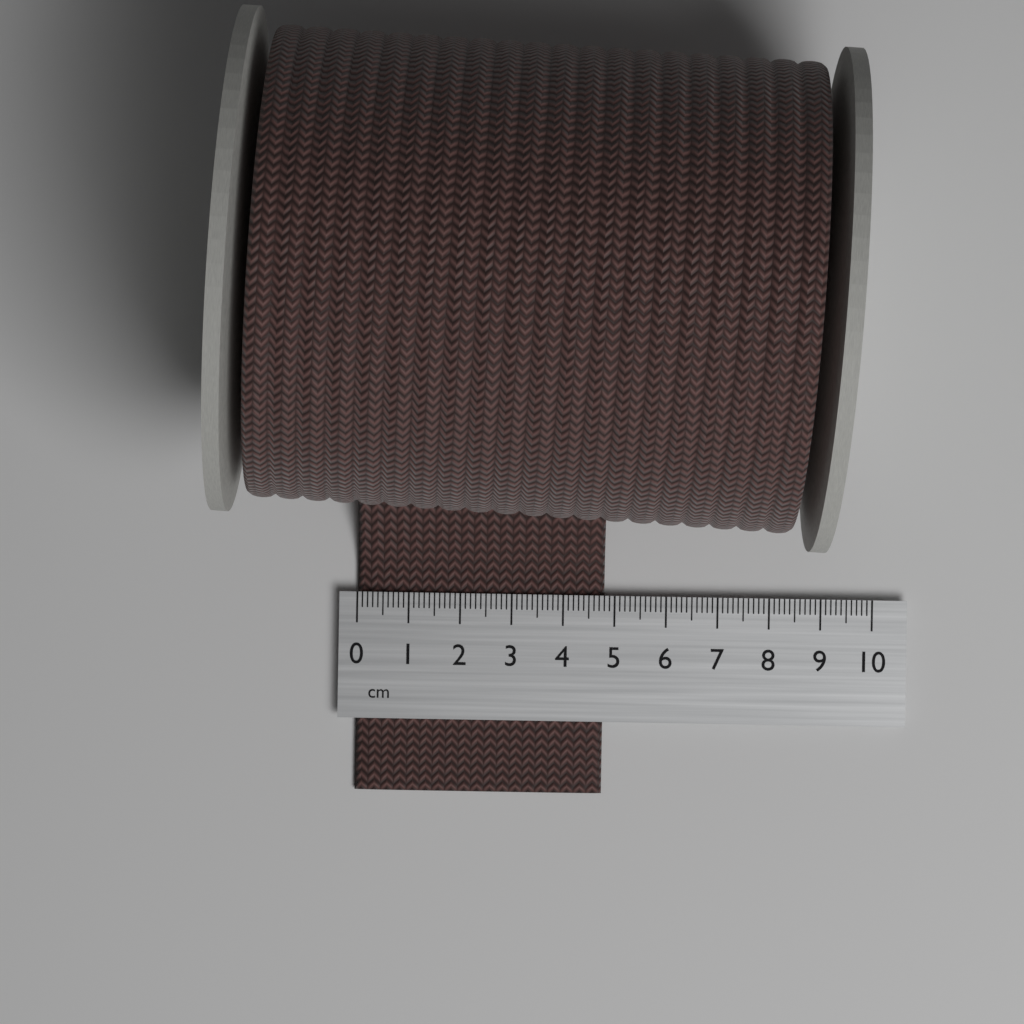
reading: 4.8 cm
